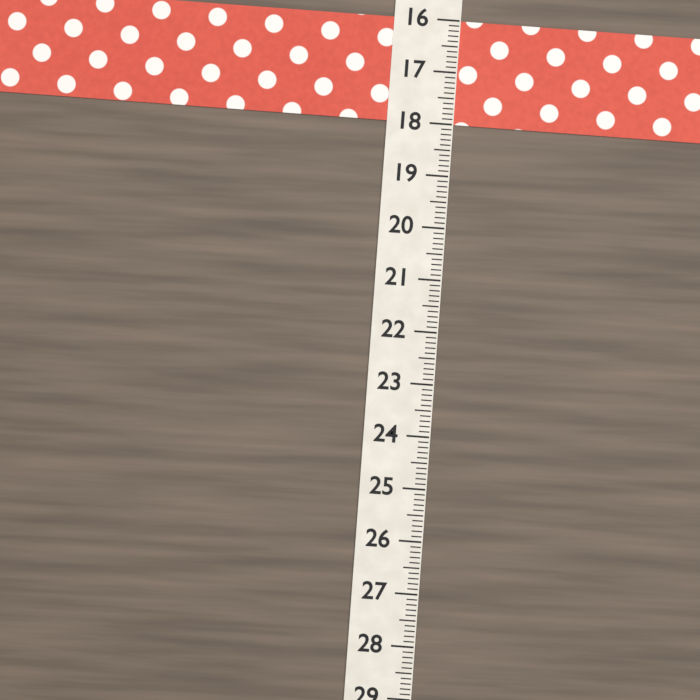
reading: 18.0 (no unit)
